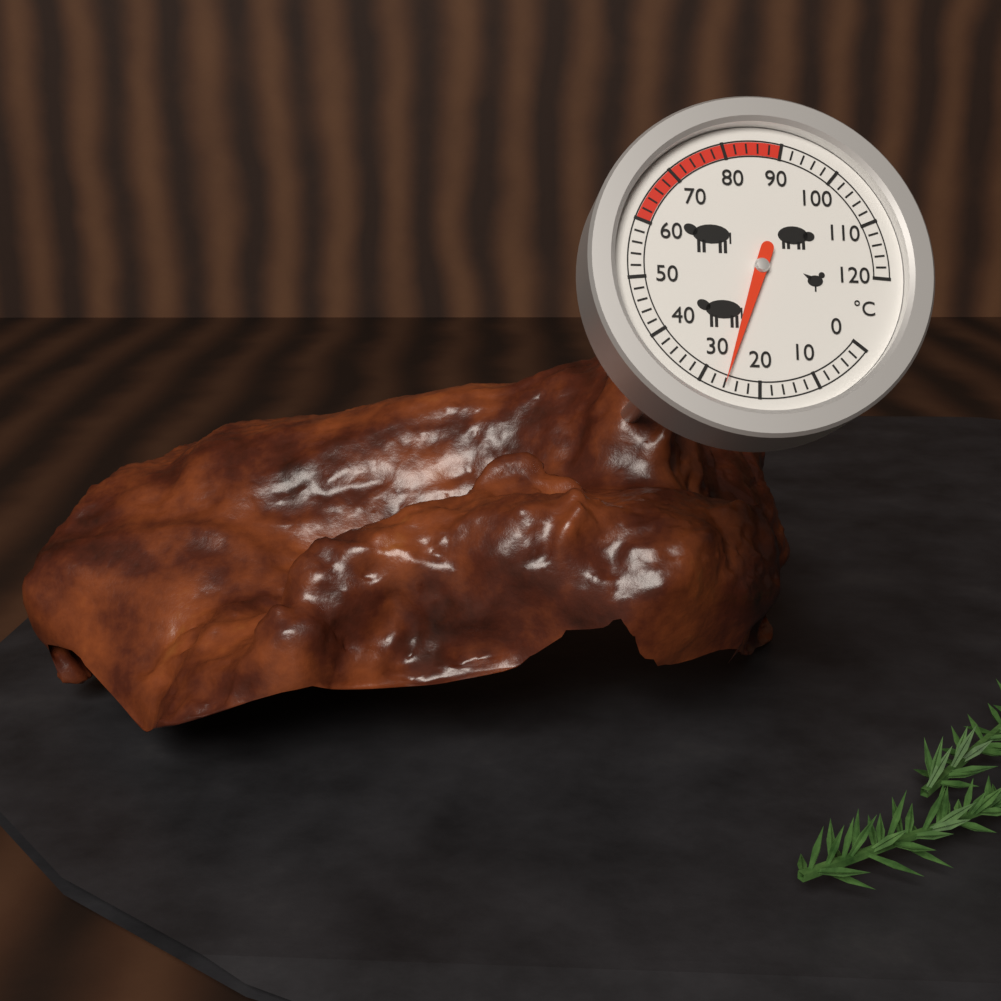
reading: 26 °C
